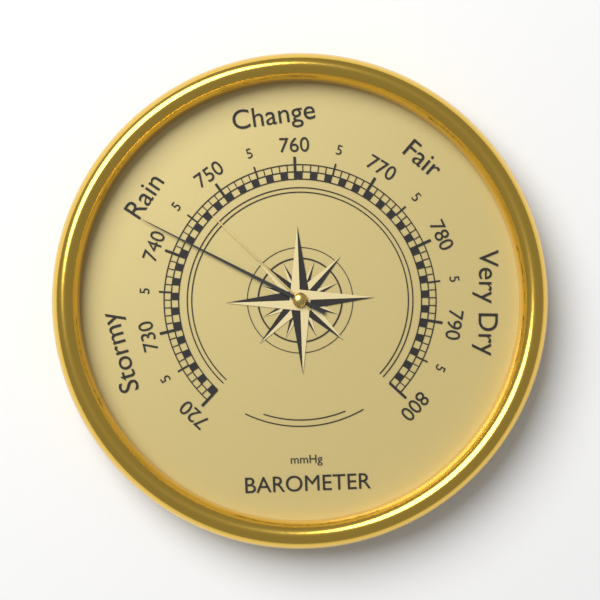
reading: 742 mmHg
